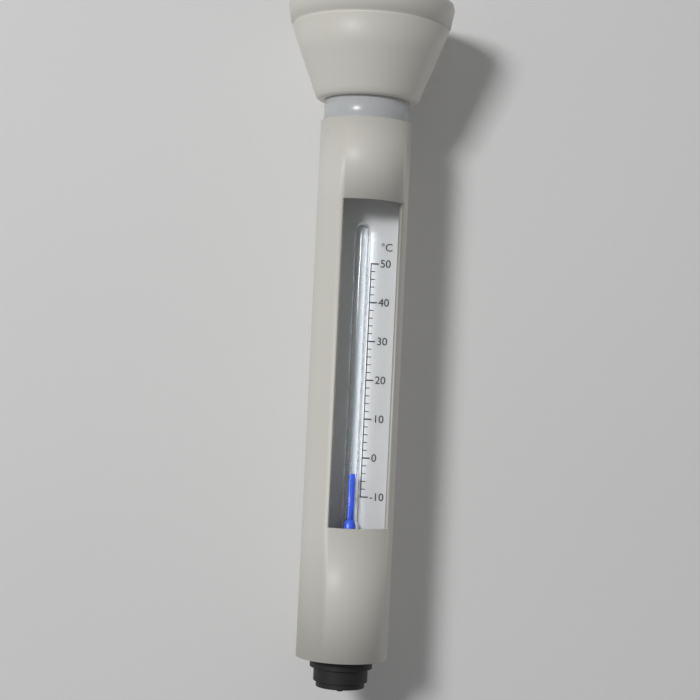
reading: -4 °C
